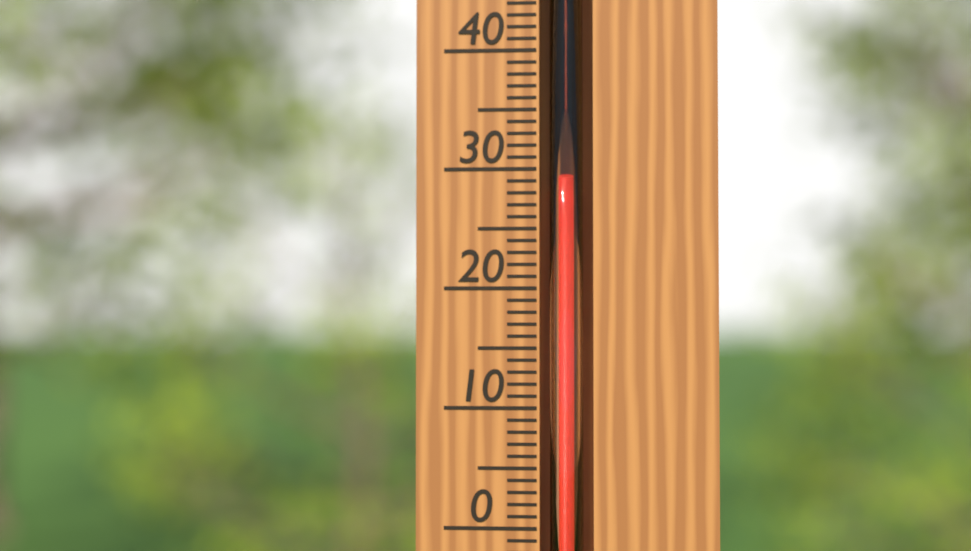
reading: 29 °C
